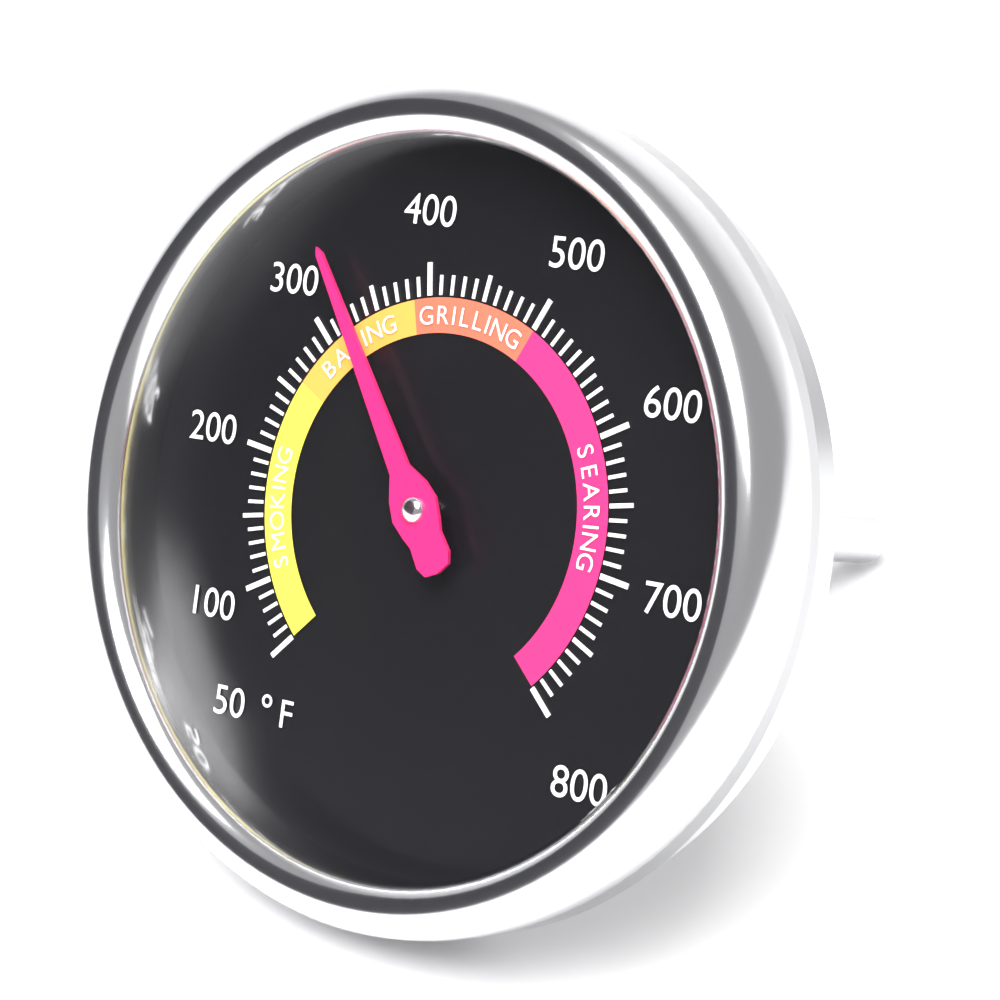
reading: 330 °F
